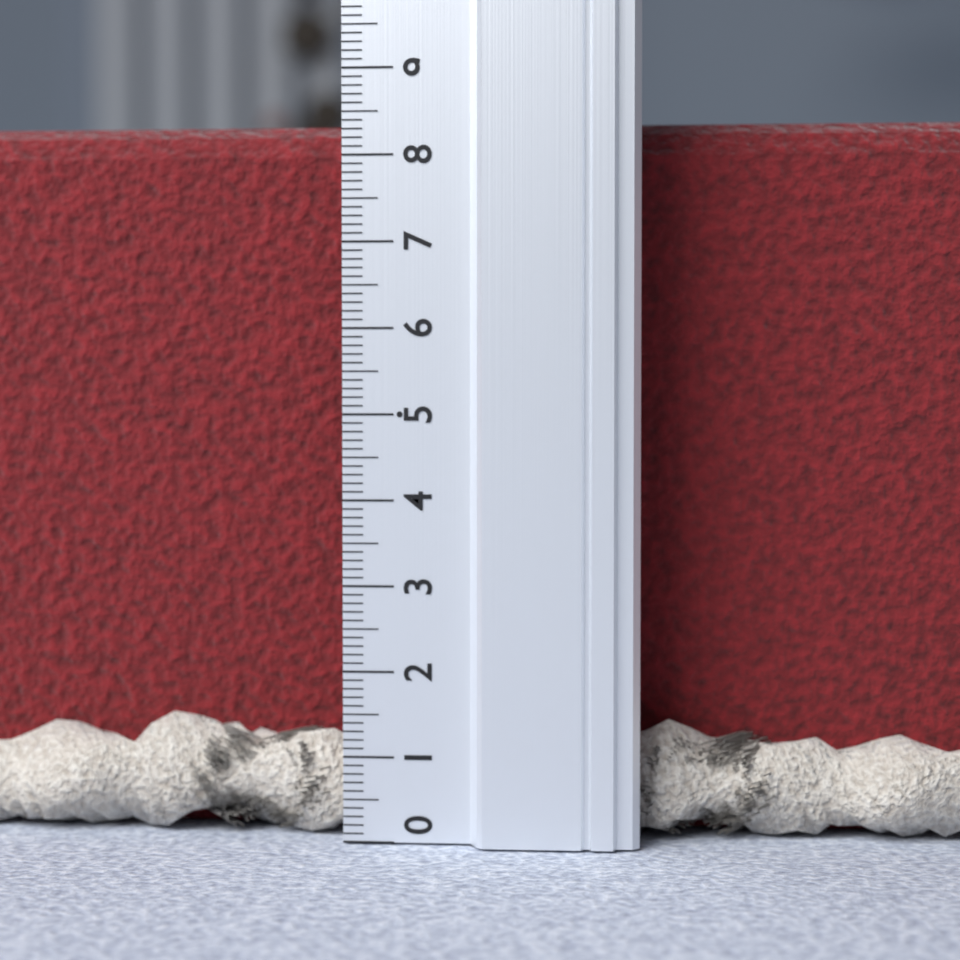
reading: 8.5 (no unit)
